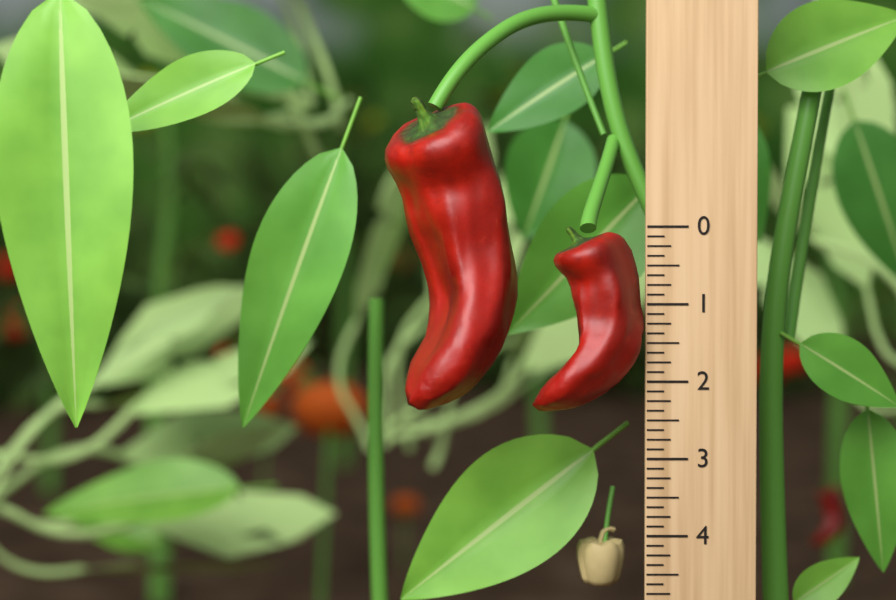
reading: 2.375 (no unit)
